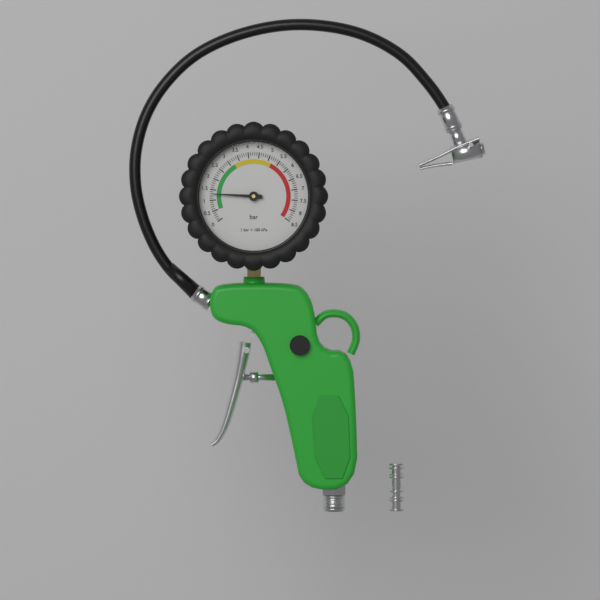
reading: 1.3 bar
